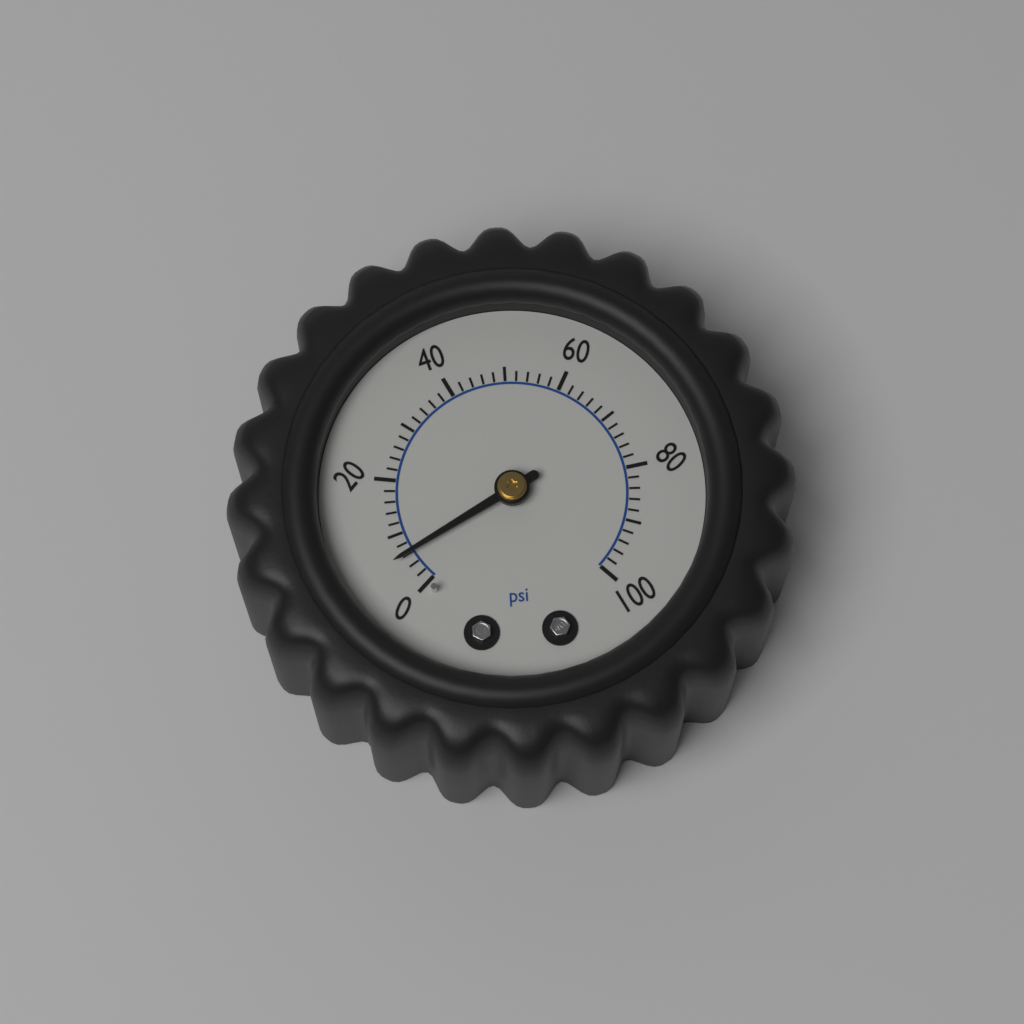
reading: 6 psi
